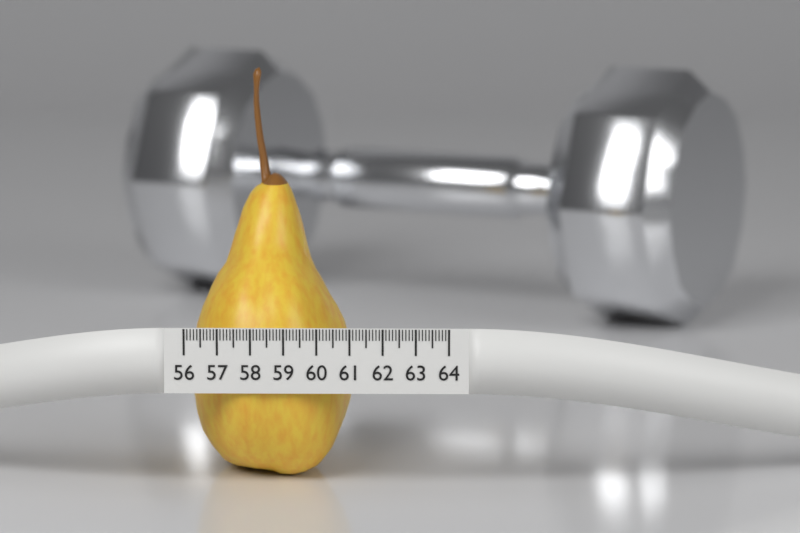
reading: 61.0 (no unit)
